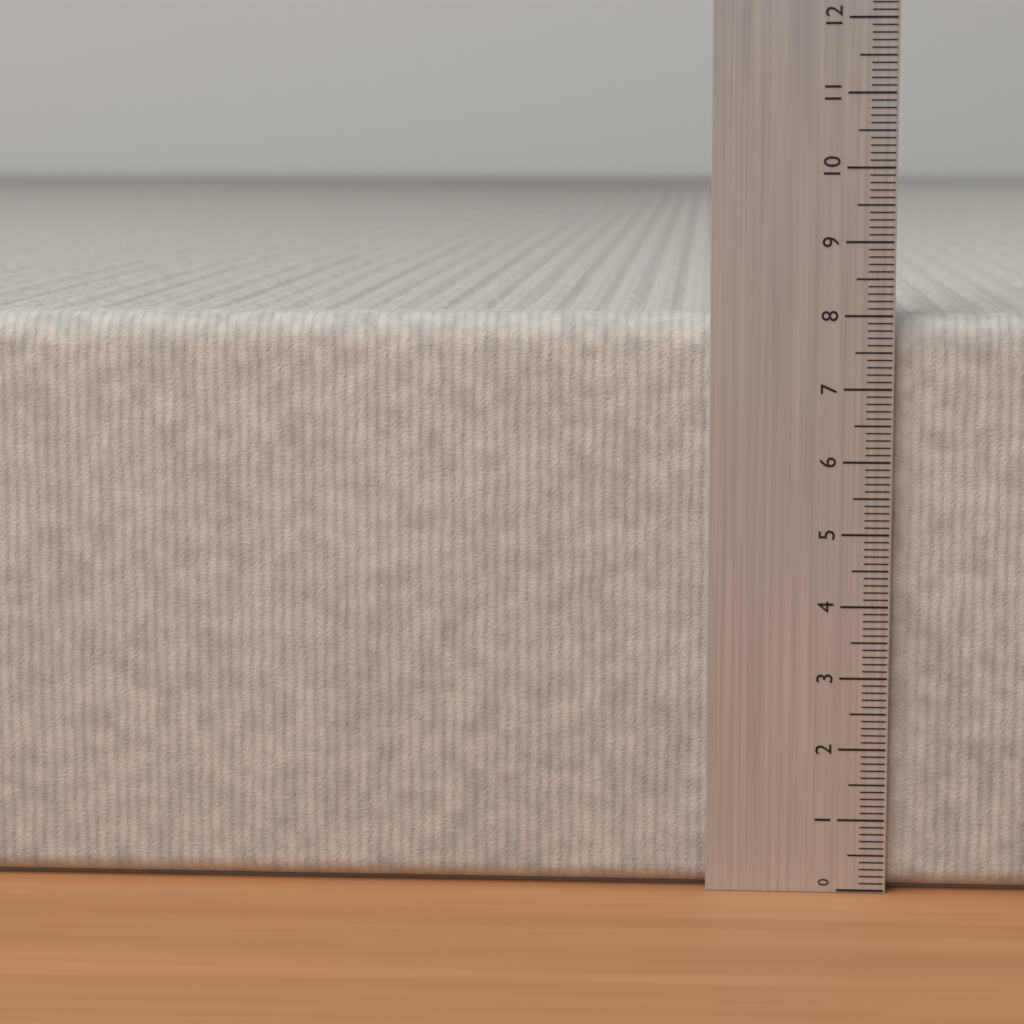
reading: 8.0 (no unit)
